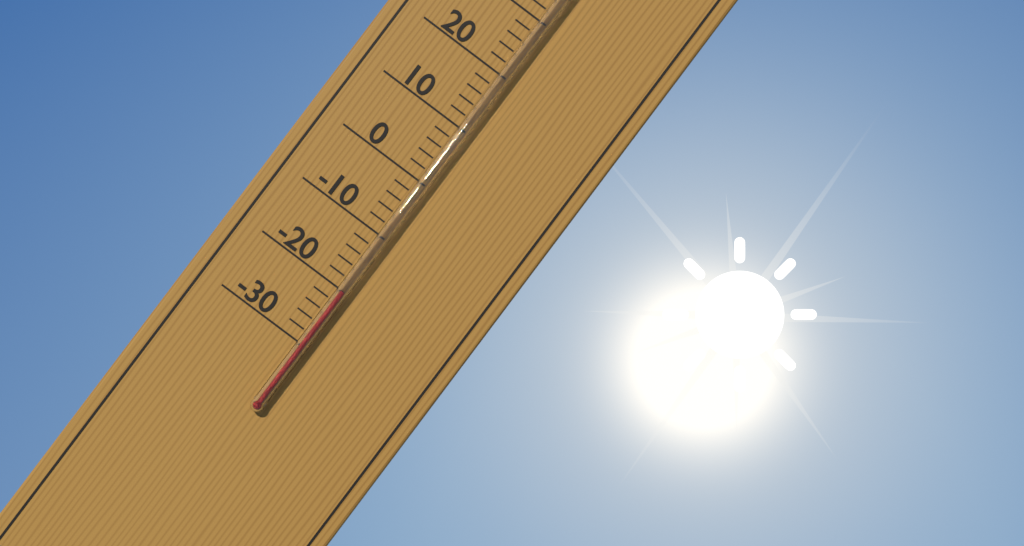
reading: -20 °C
